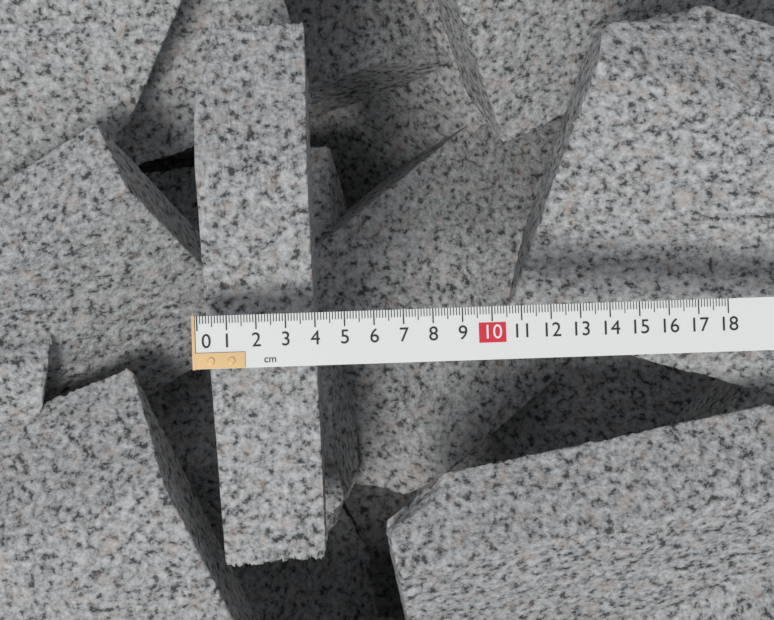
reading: 3.9 cm
